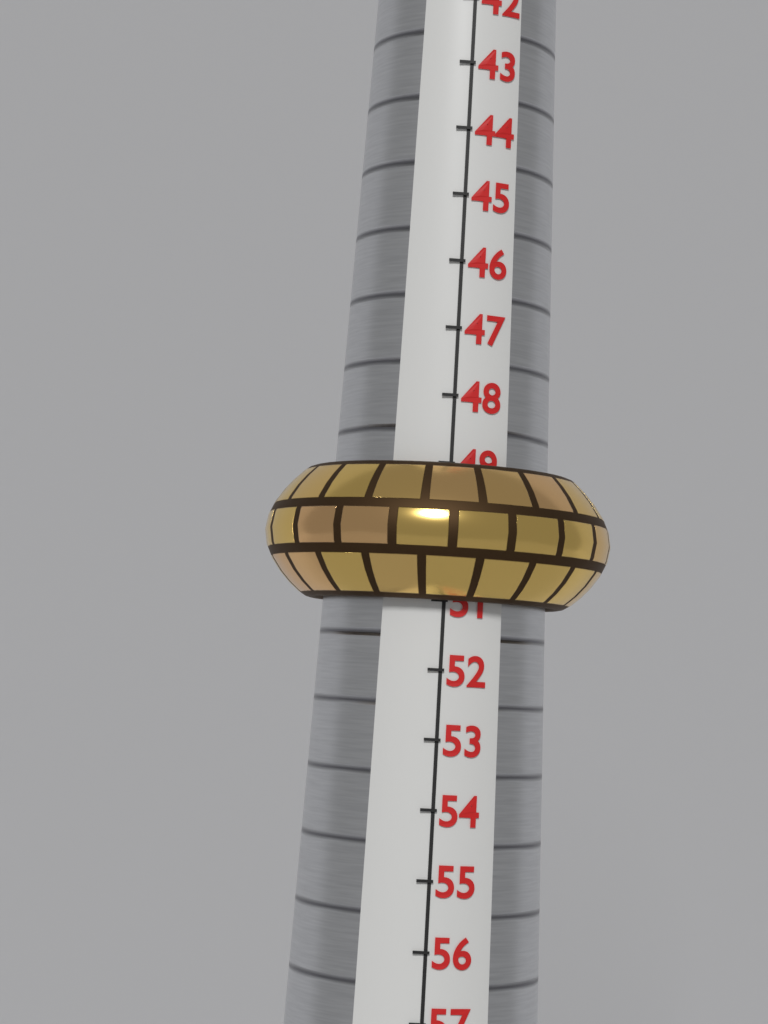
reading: 51 (no unit)
